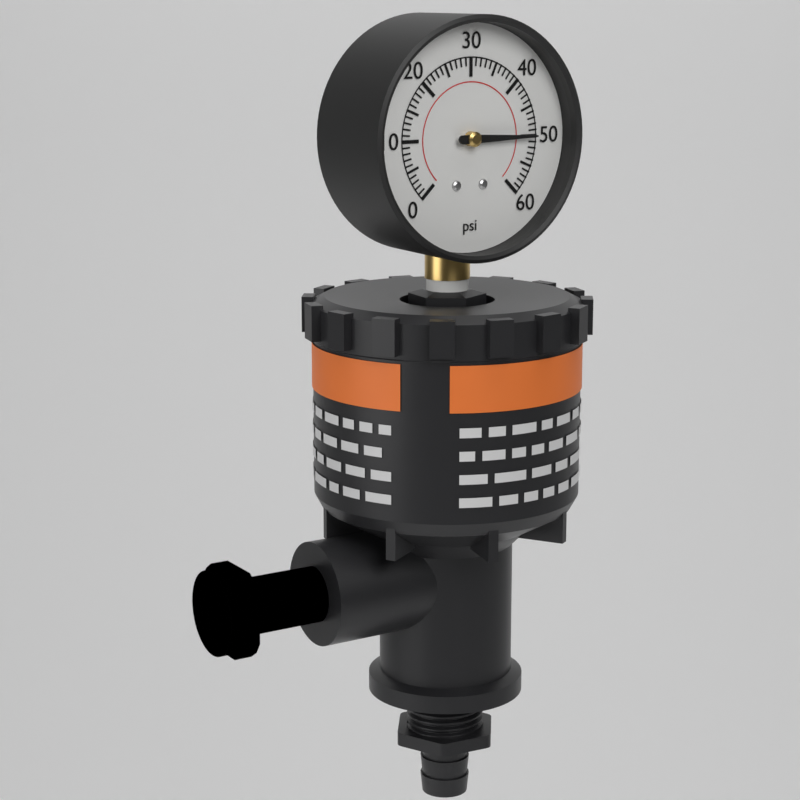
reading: 50 psi
